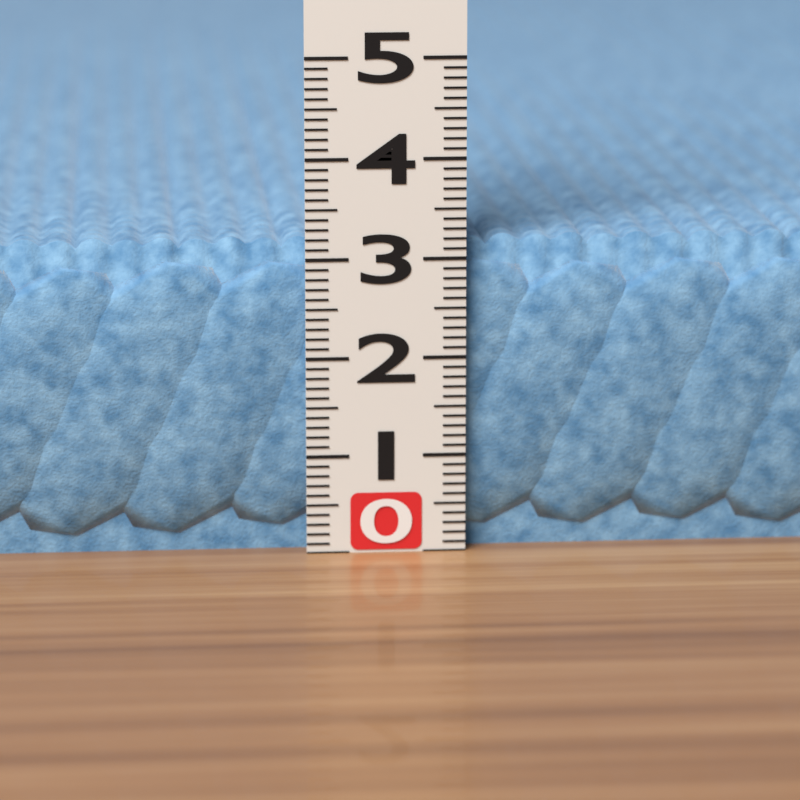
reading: 3.2 (no unit)
